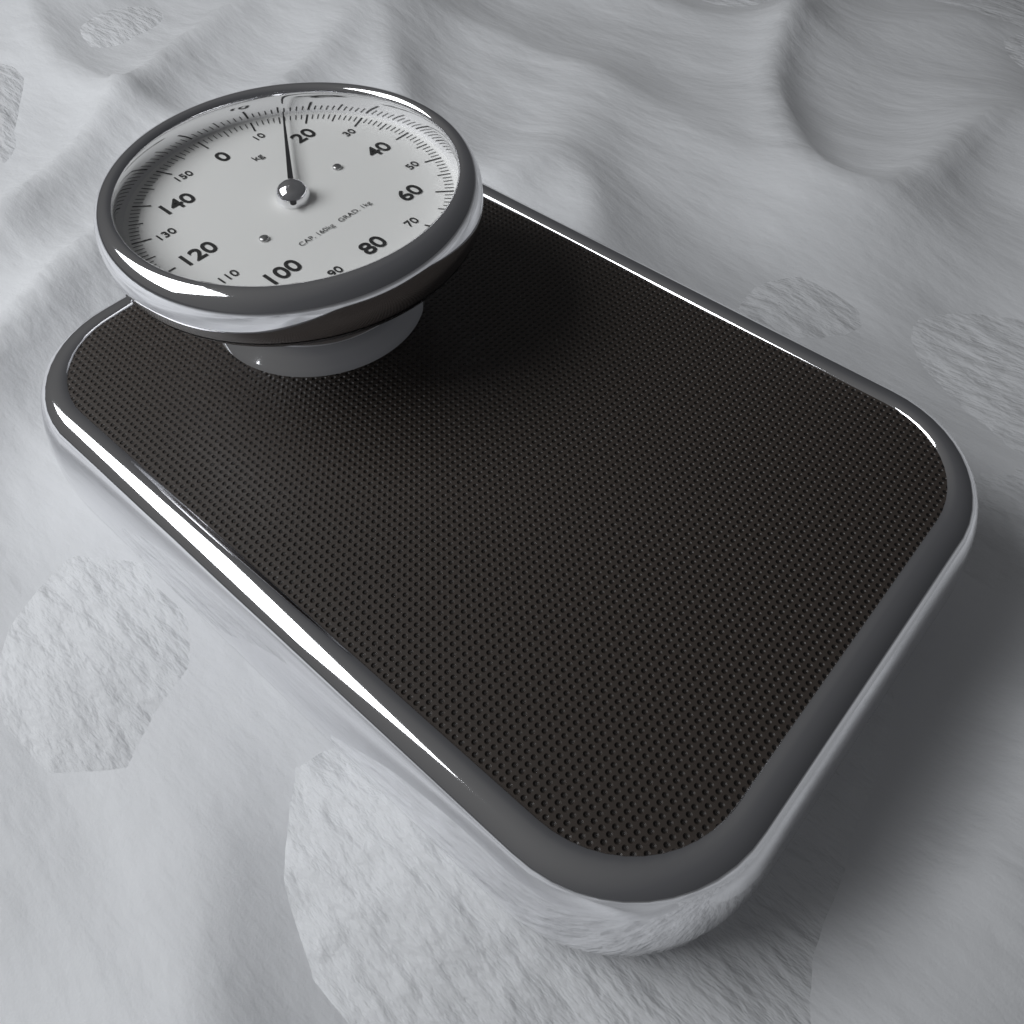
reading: 16 kg
